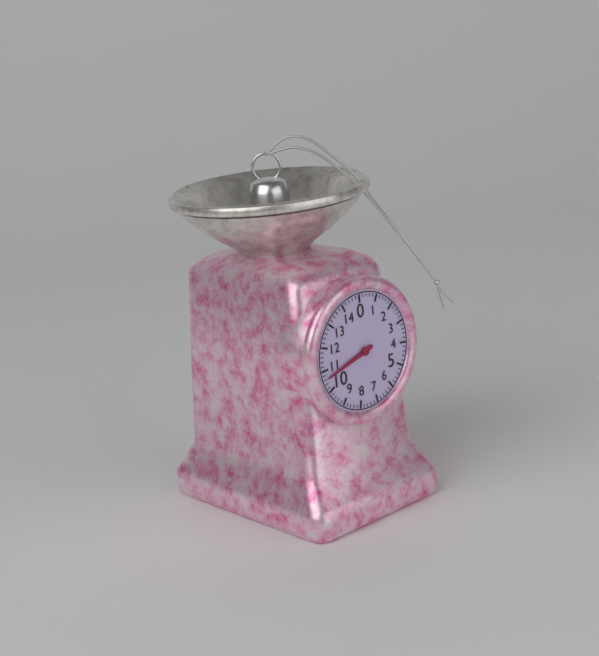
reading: 10.6 (no unit)
